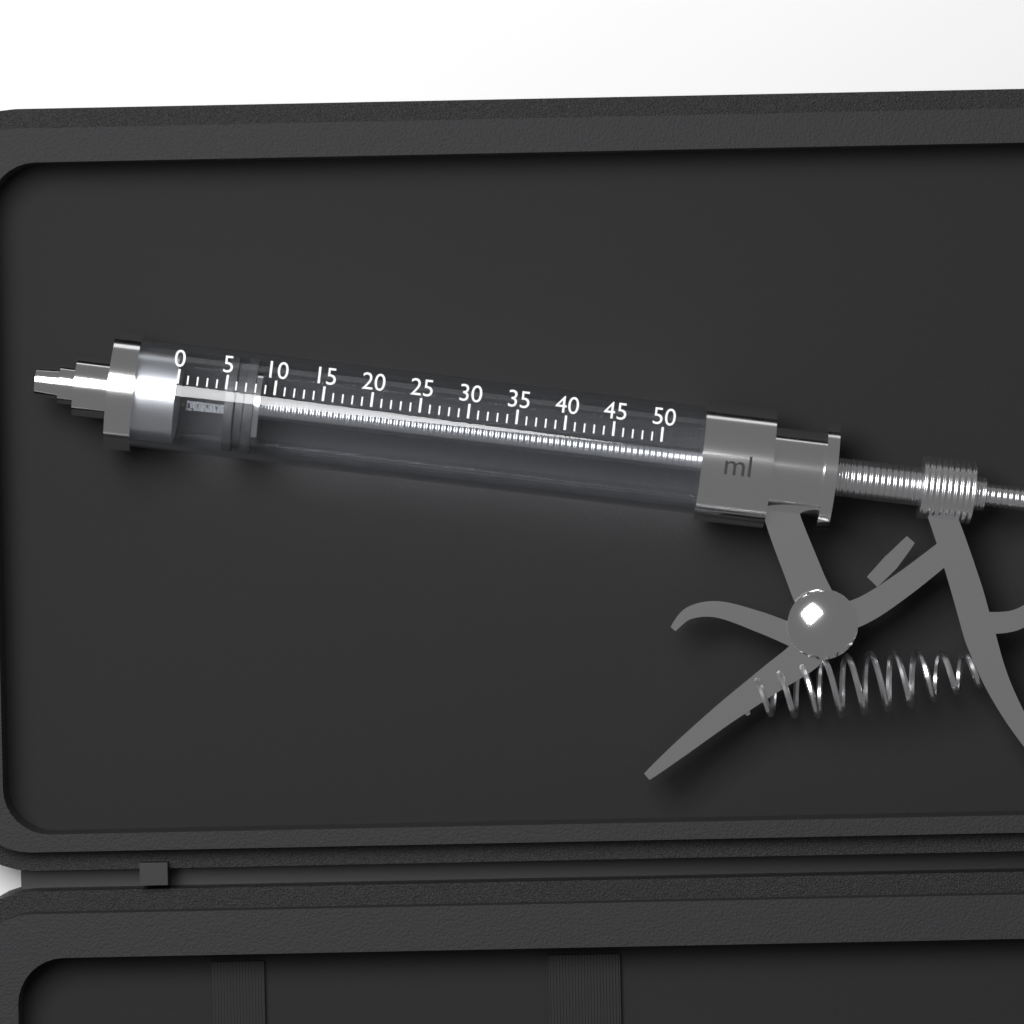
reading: 5 ml
